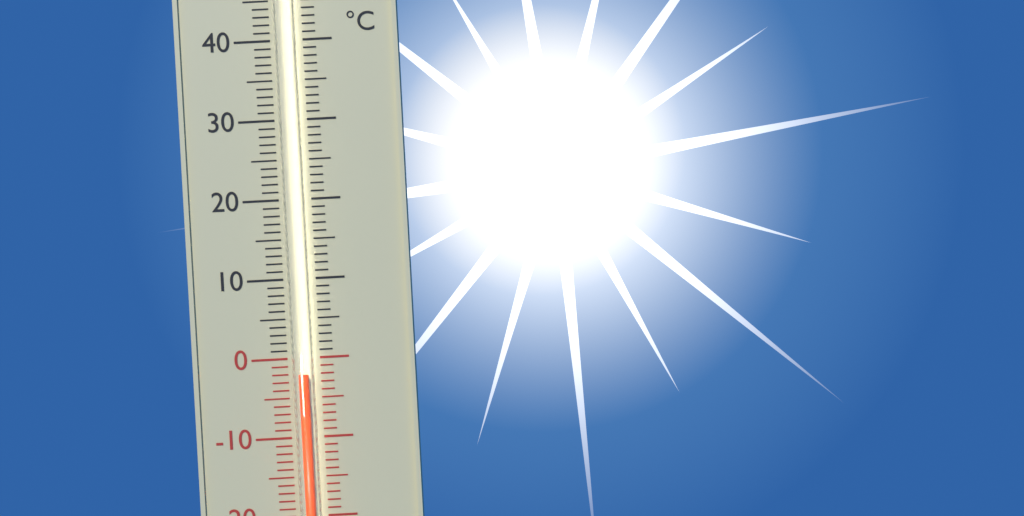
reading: -2 °C
